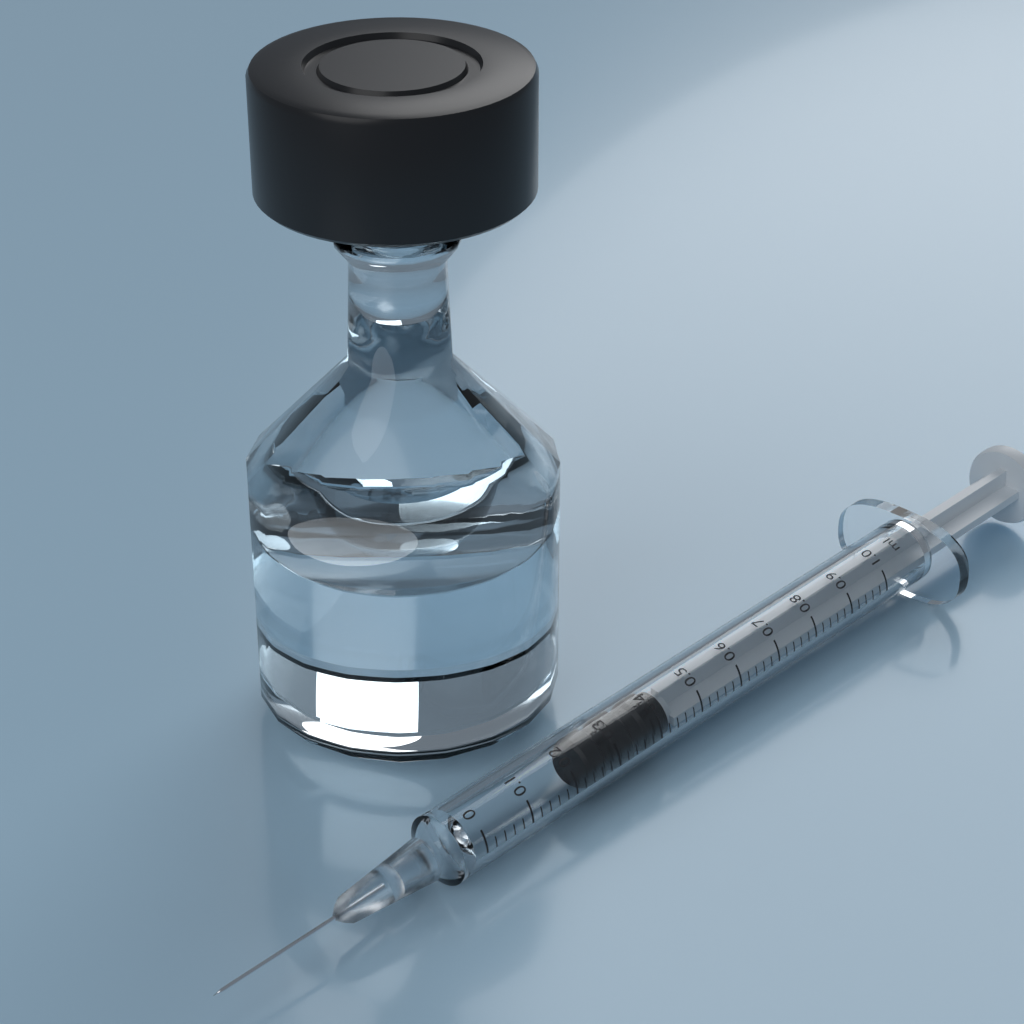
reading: 0.24 ml
